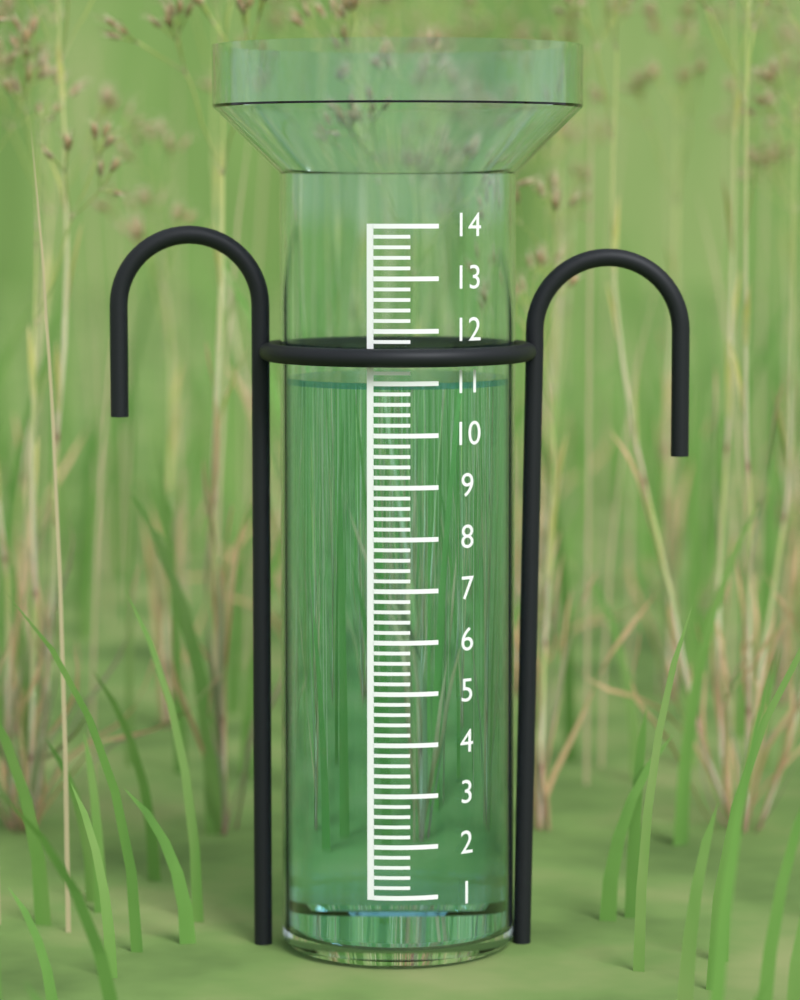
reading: 11.0 (no unit)
